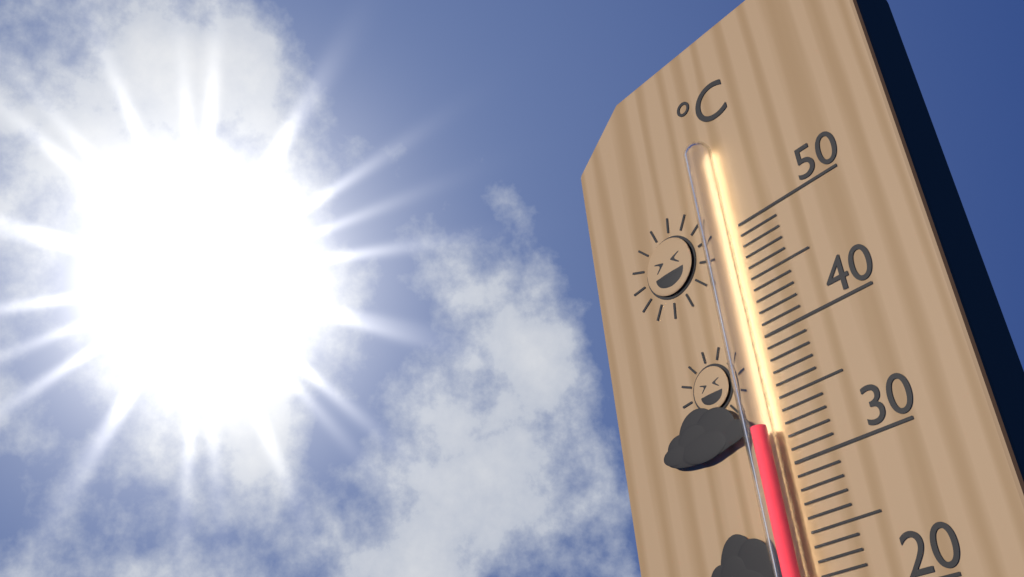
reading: 33 °C
